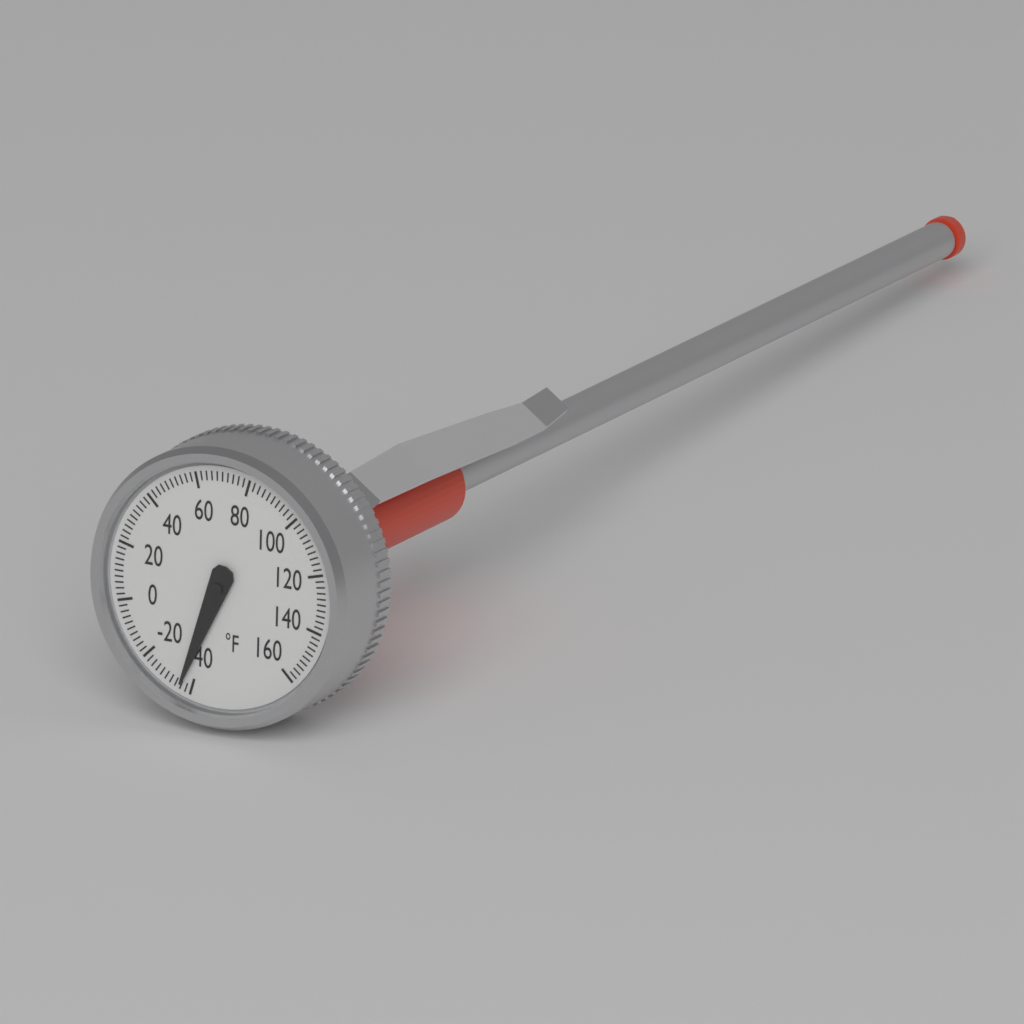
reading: -36 °F
